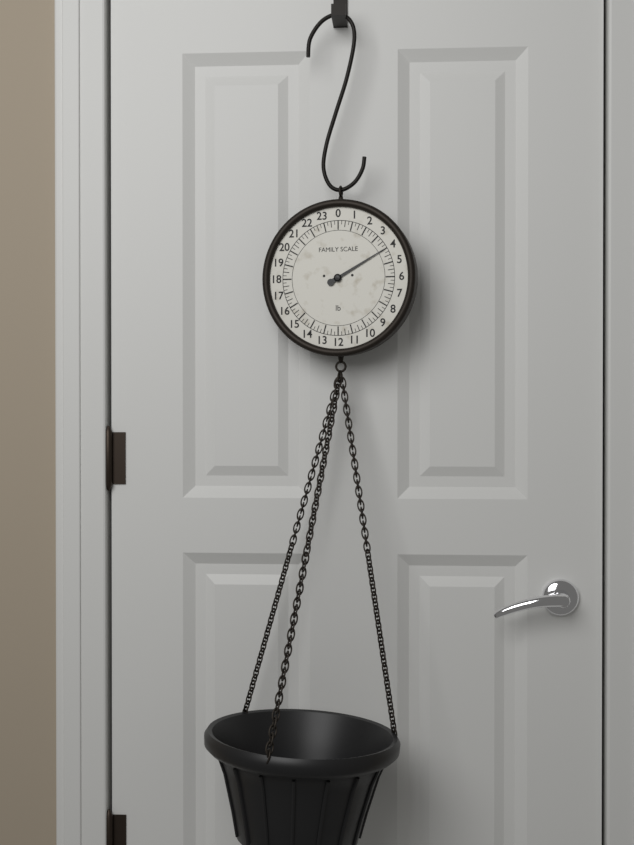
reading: 4.00 lb
